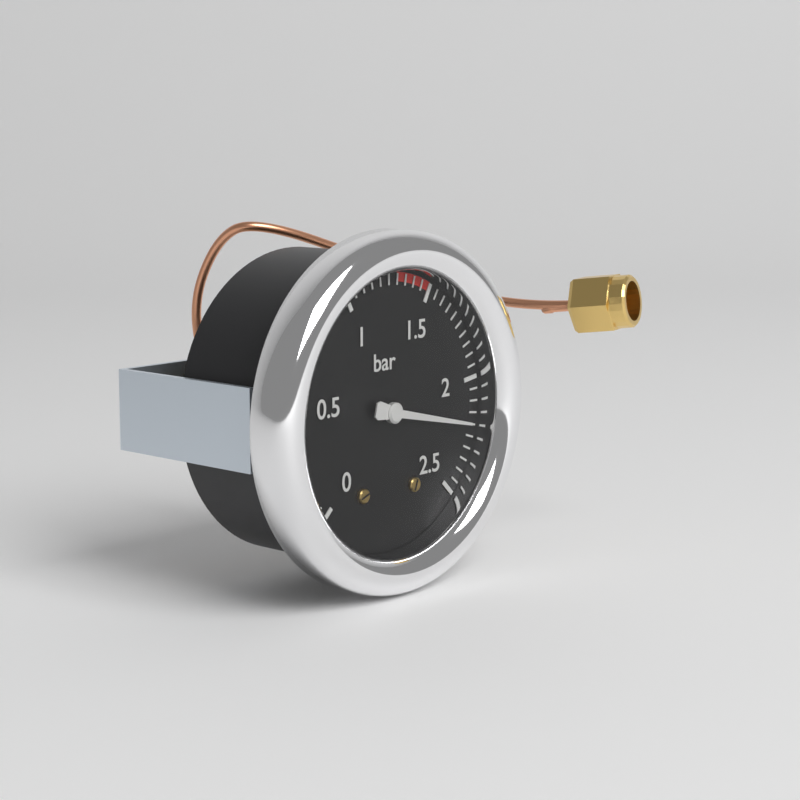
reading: 2.20 bar
